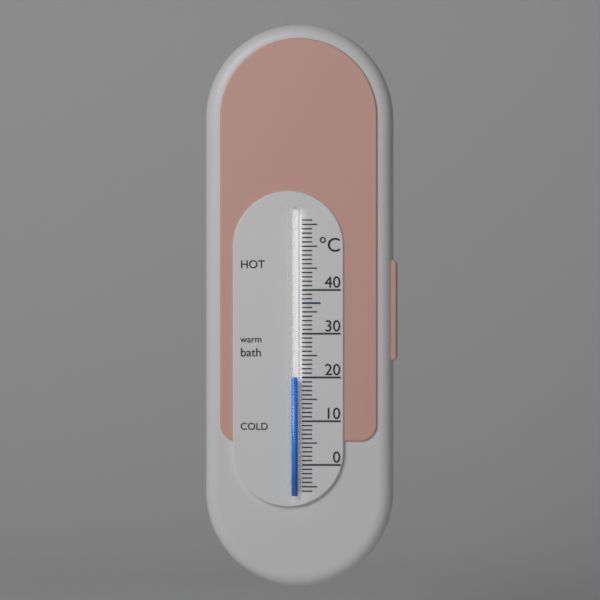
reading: 20 °C
